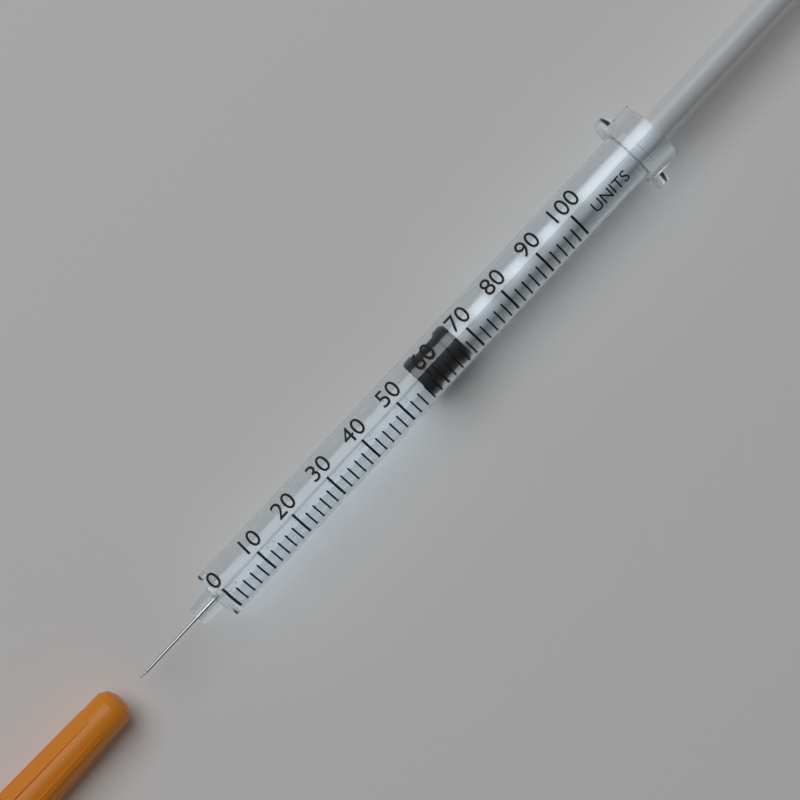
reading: 56 units
